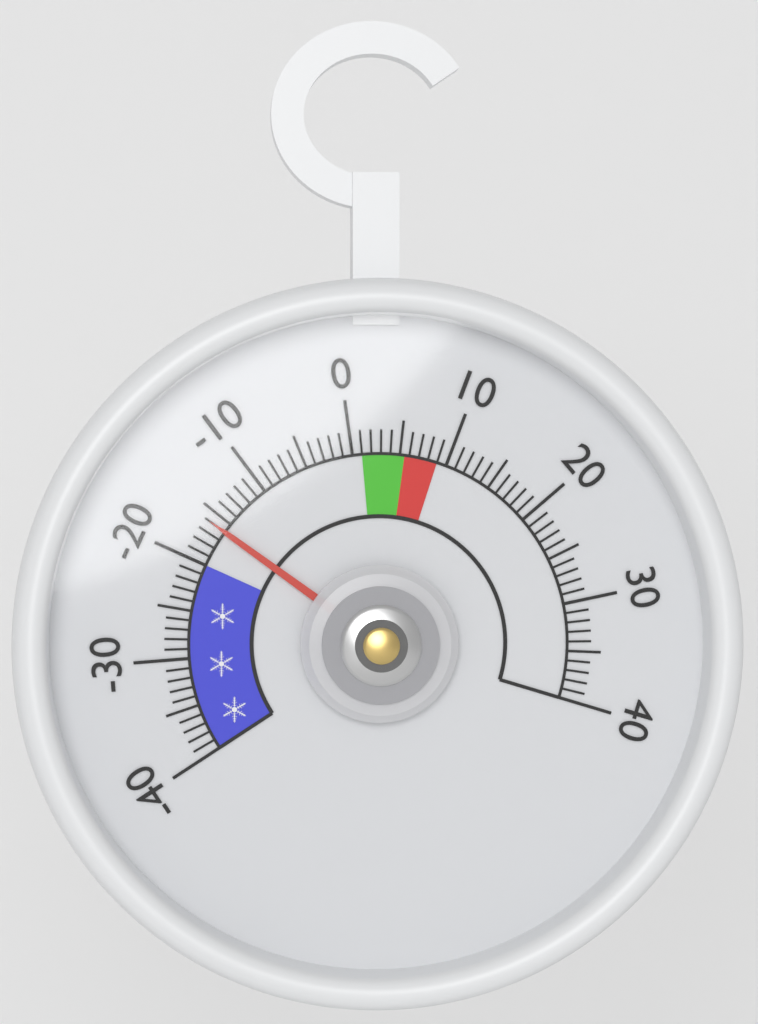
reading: -16 (no unit)
